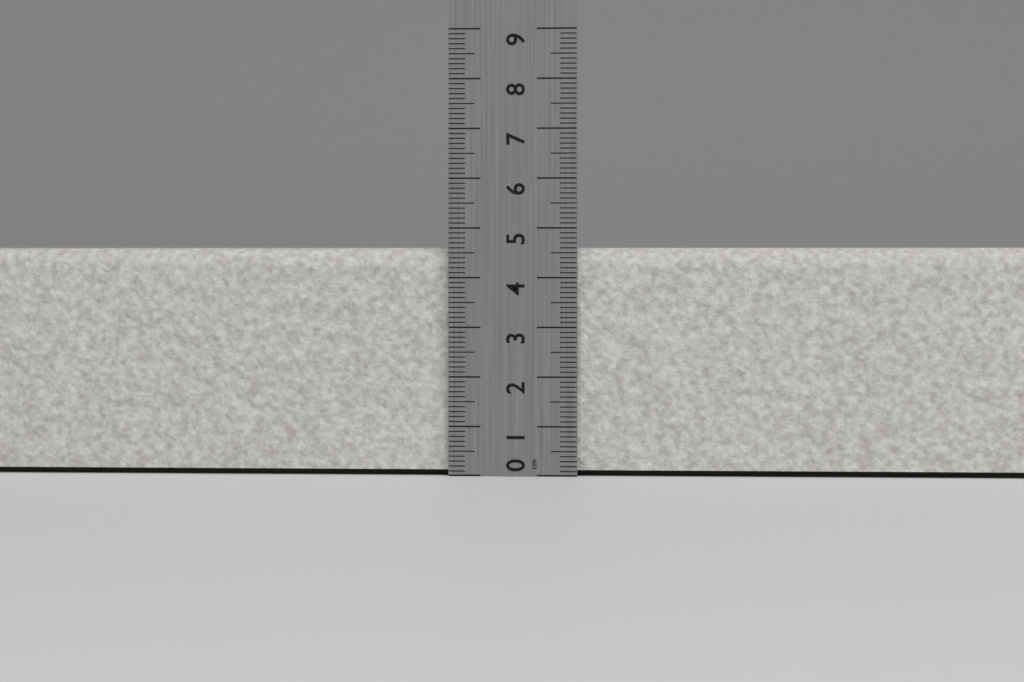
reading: 4.6 cm
